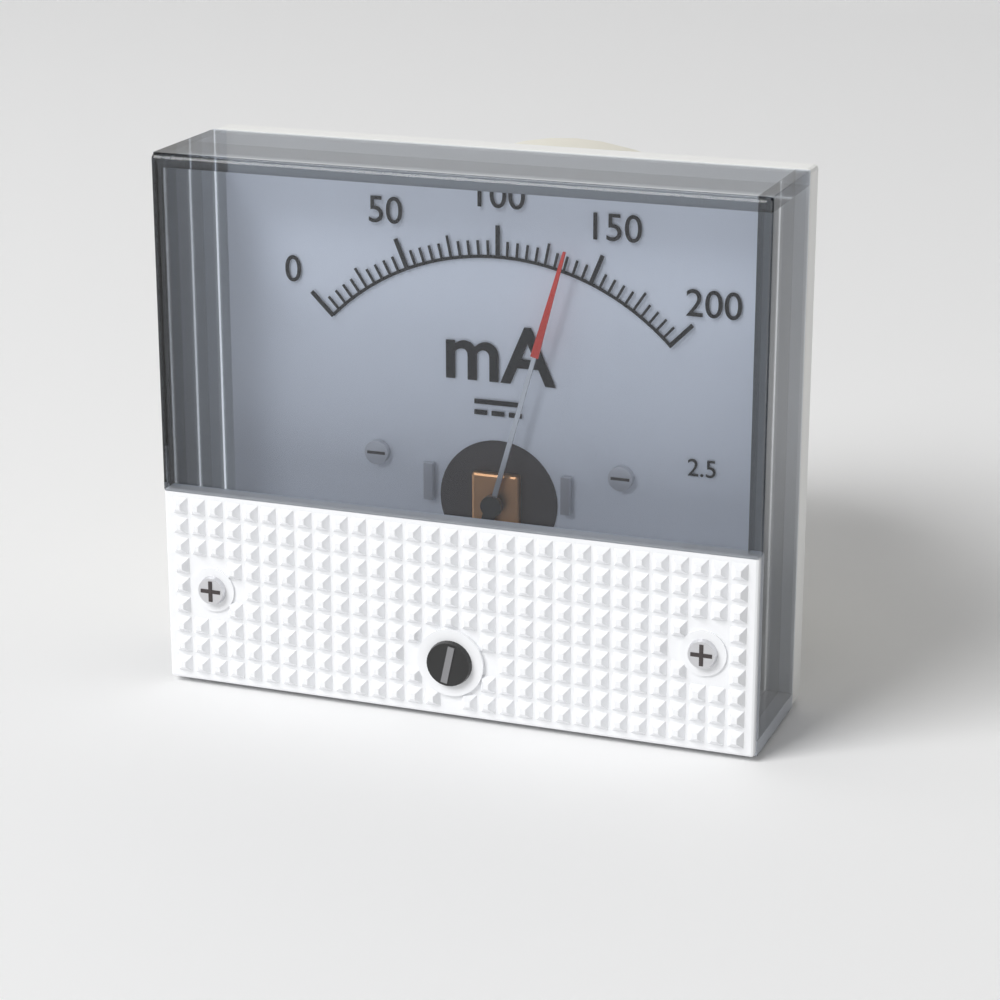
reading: 135 mA
